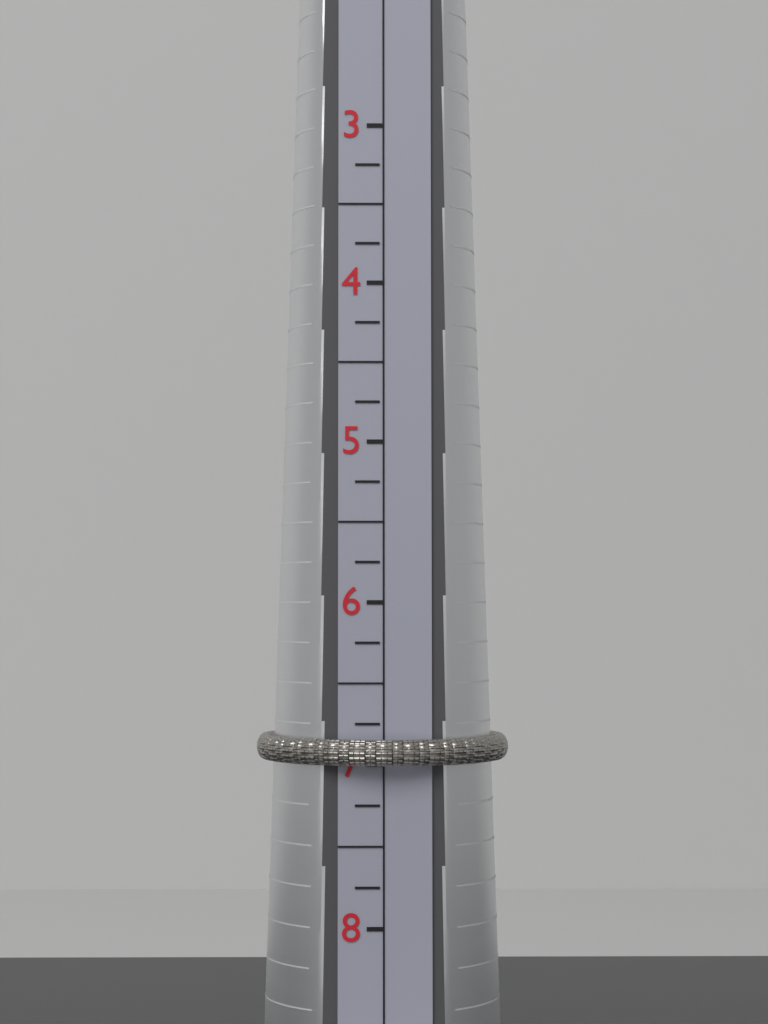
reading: 7.00 (no unit)
